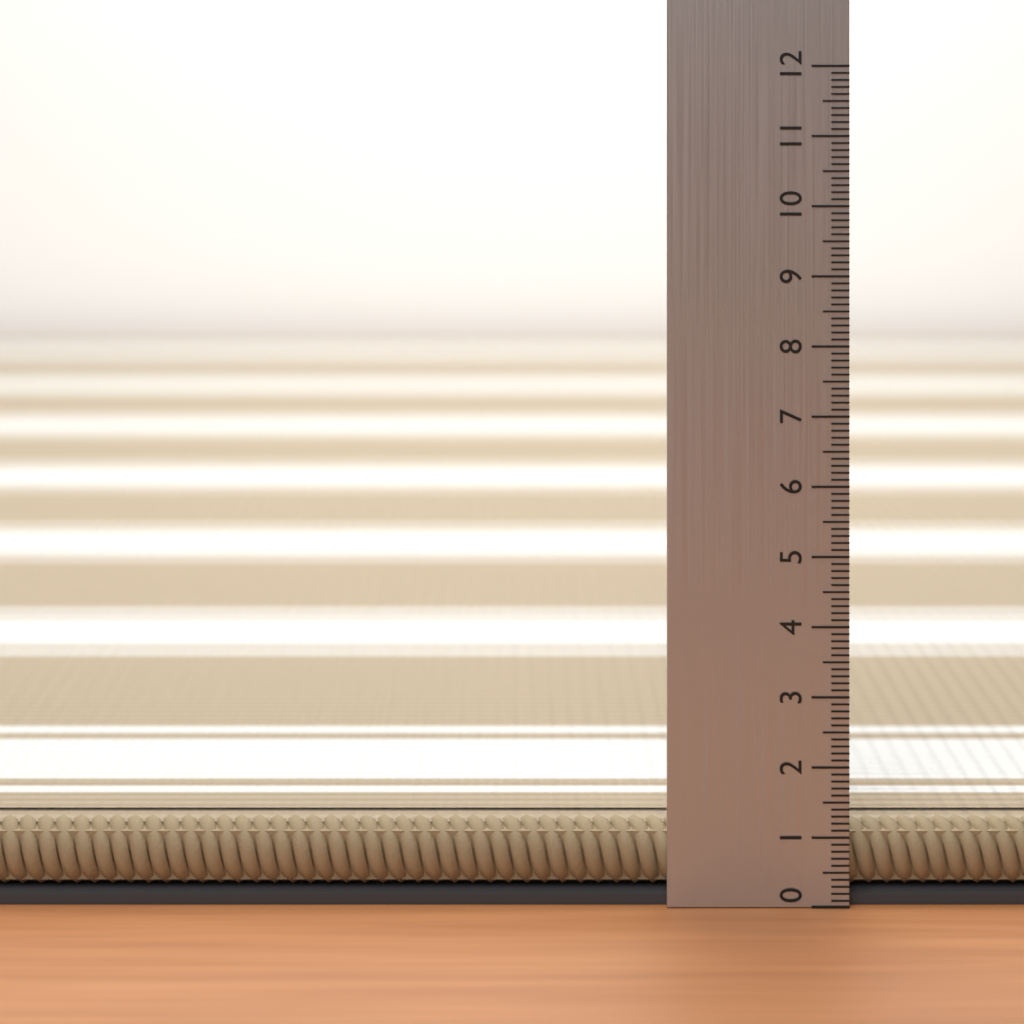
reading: 1.1 (no unit)
